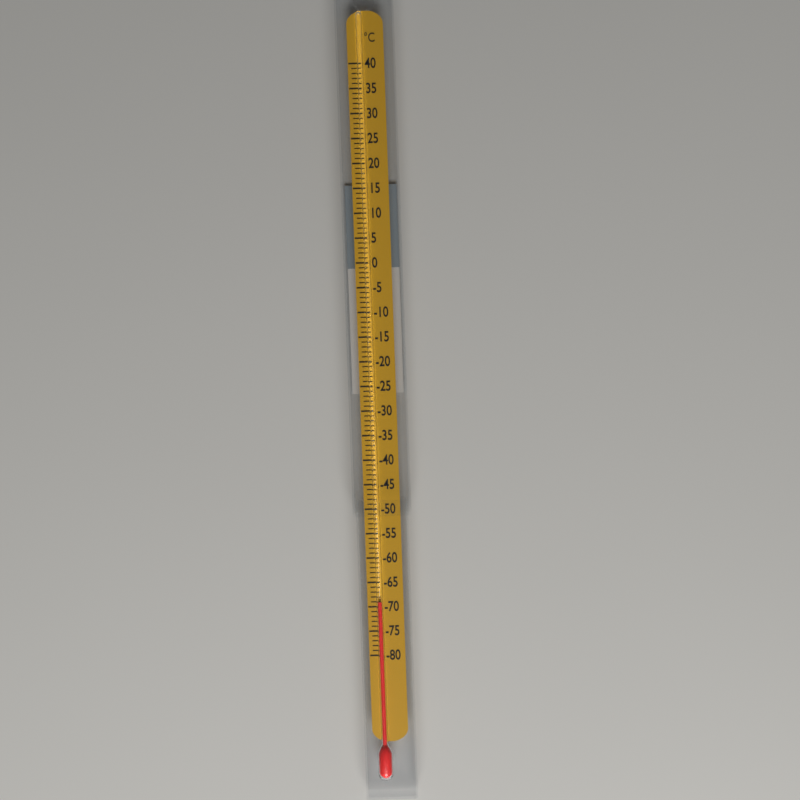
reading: -69 °C
